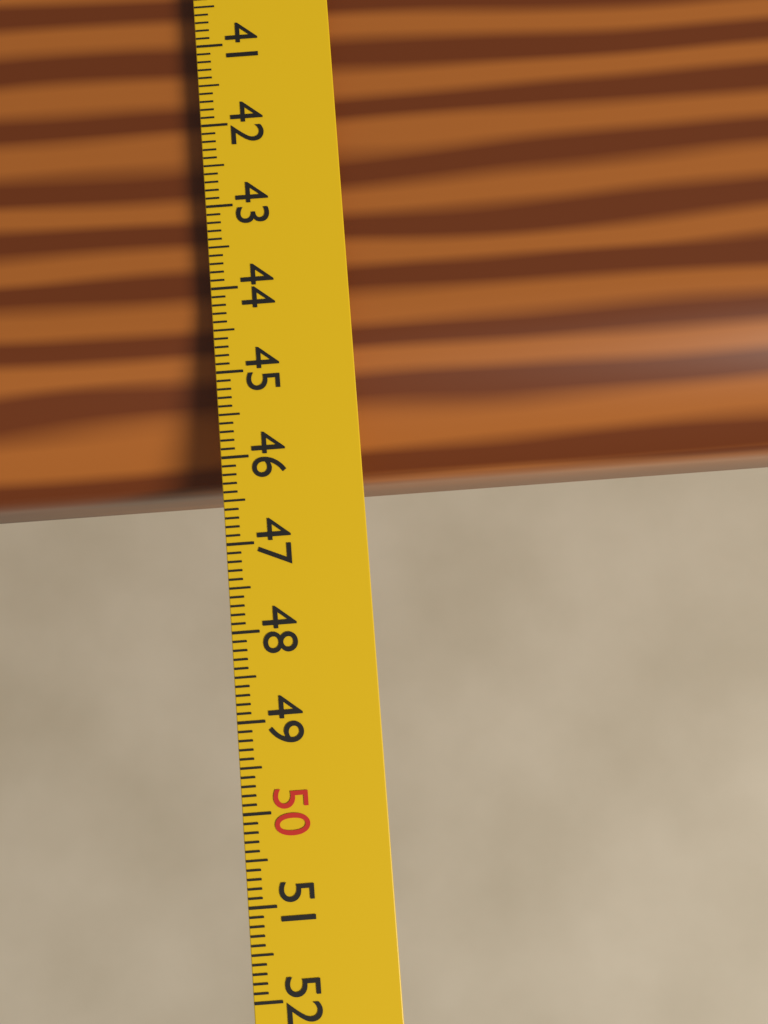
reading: 46.3 cm
